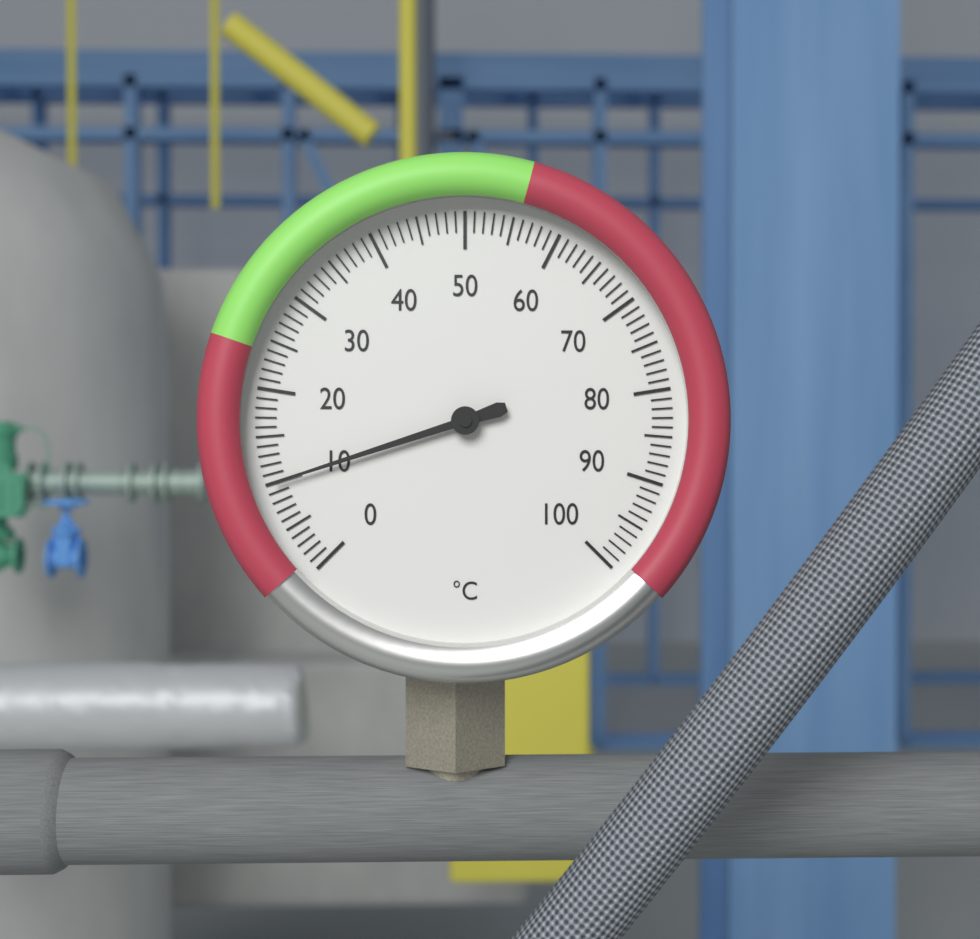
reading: 10 °C
